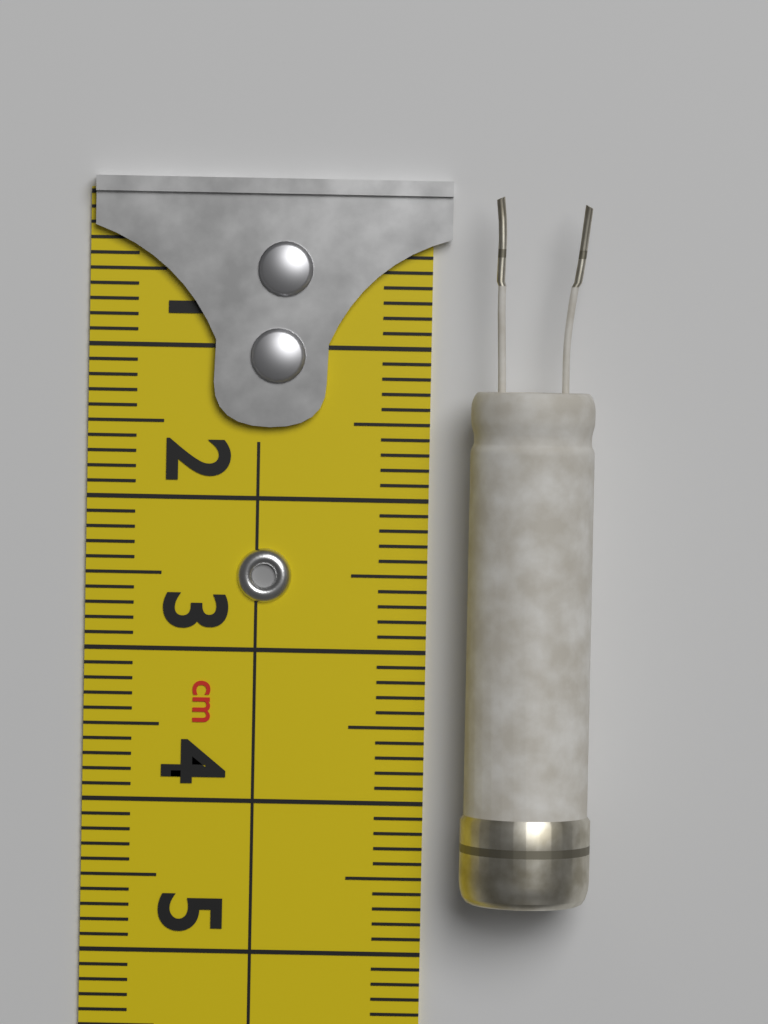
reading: 4.6 cm
